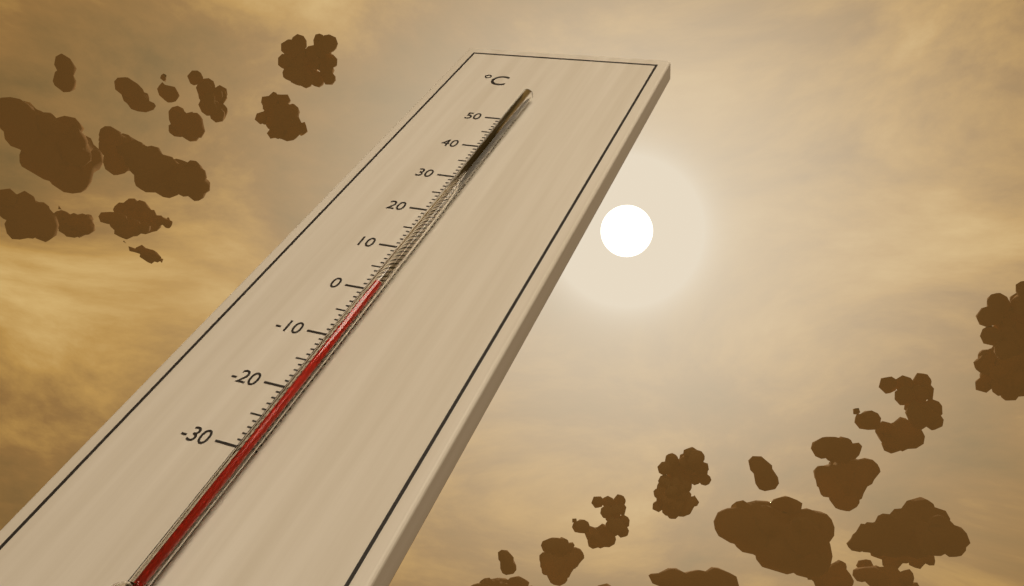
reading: 0 °C
